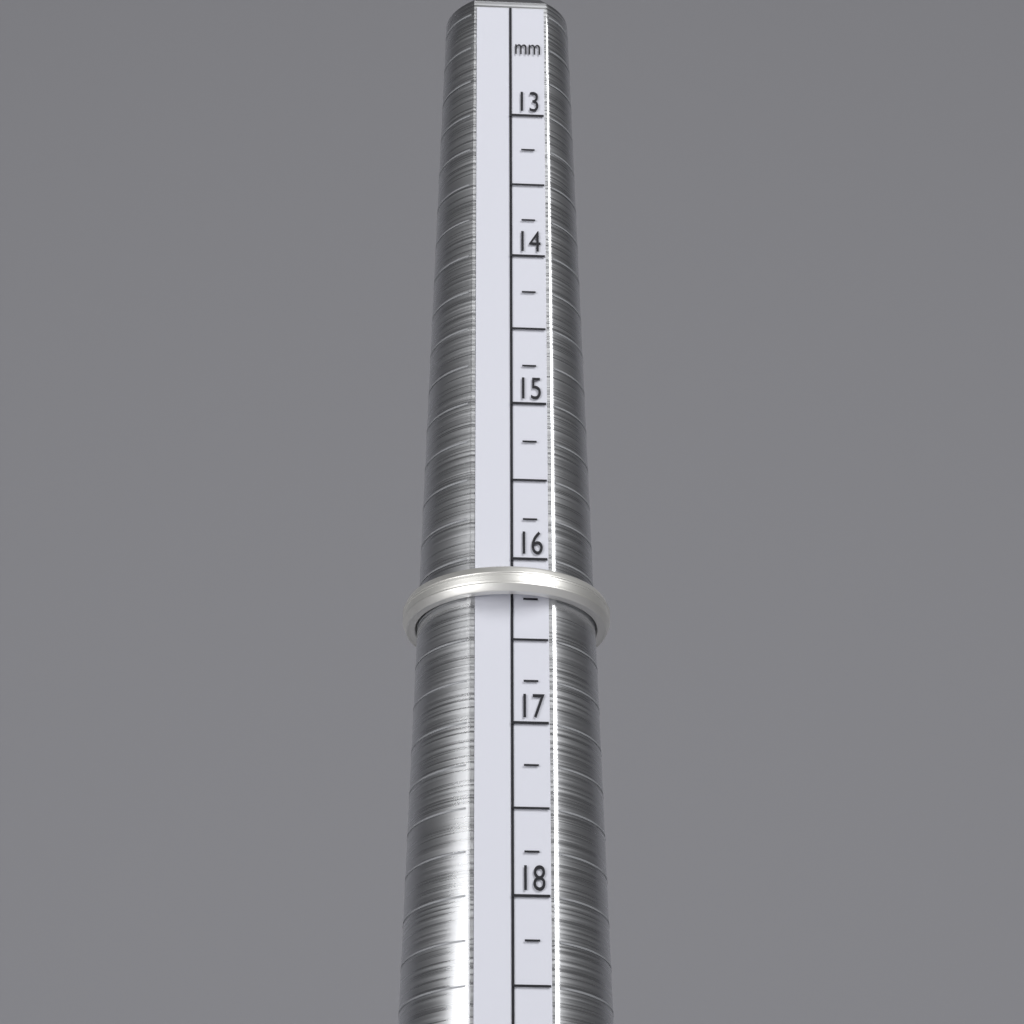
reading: 16.25 mm
